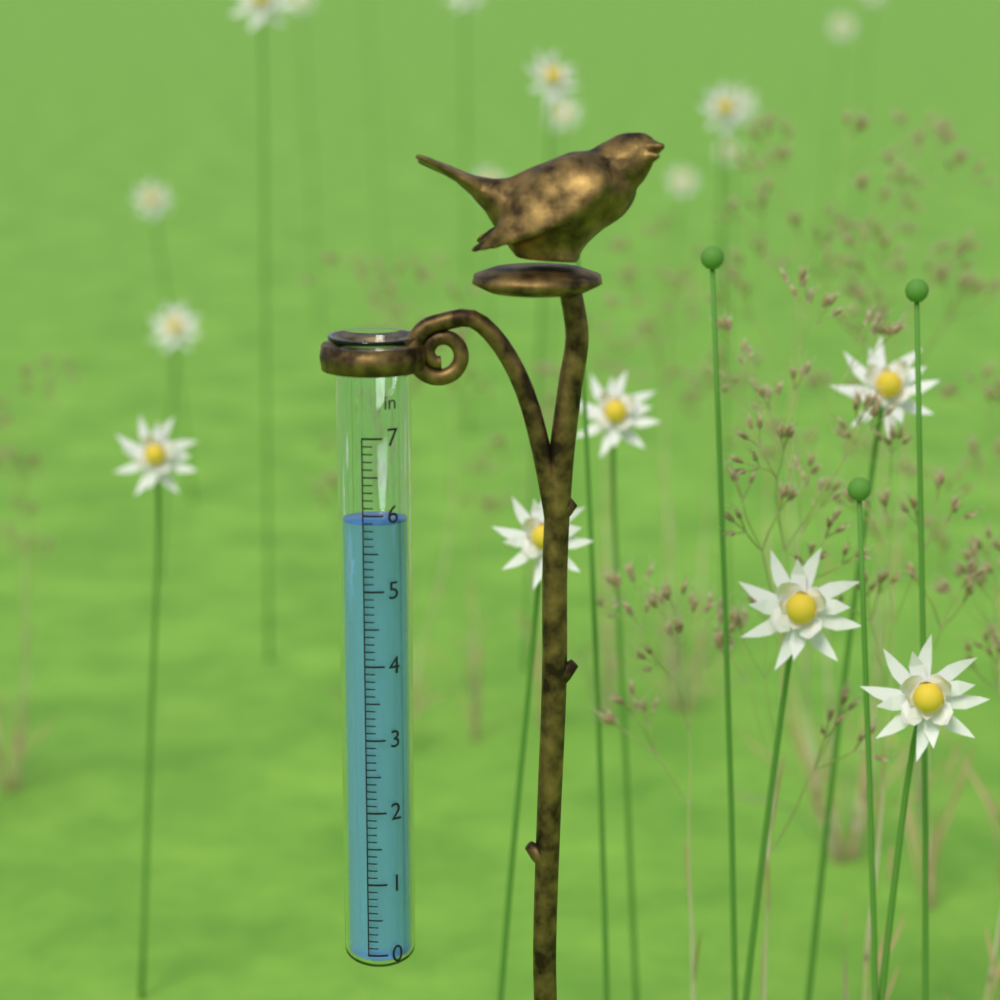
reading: 5.9 in
